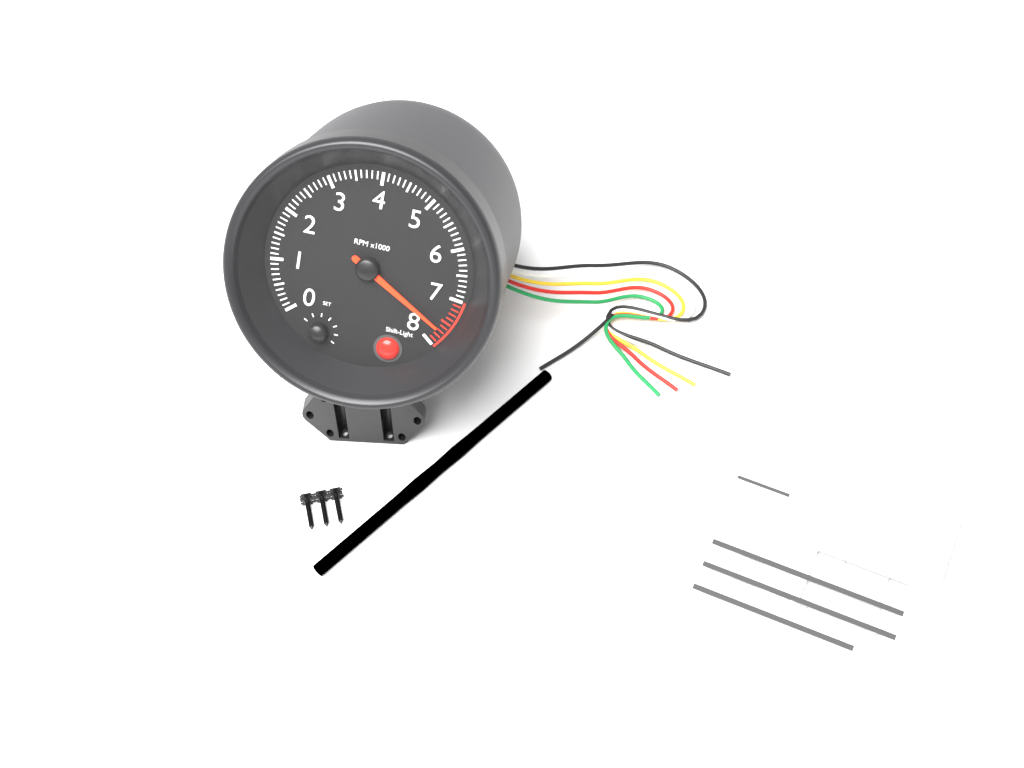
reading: 7700 RPM
